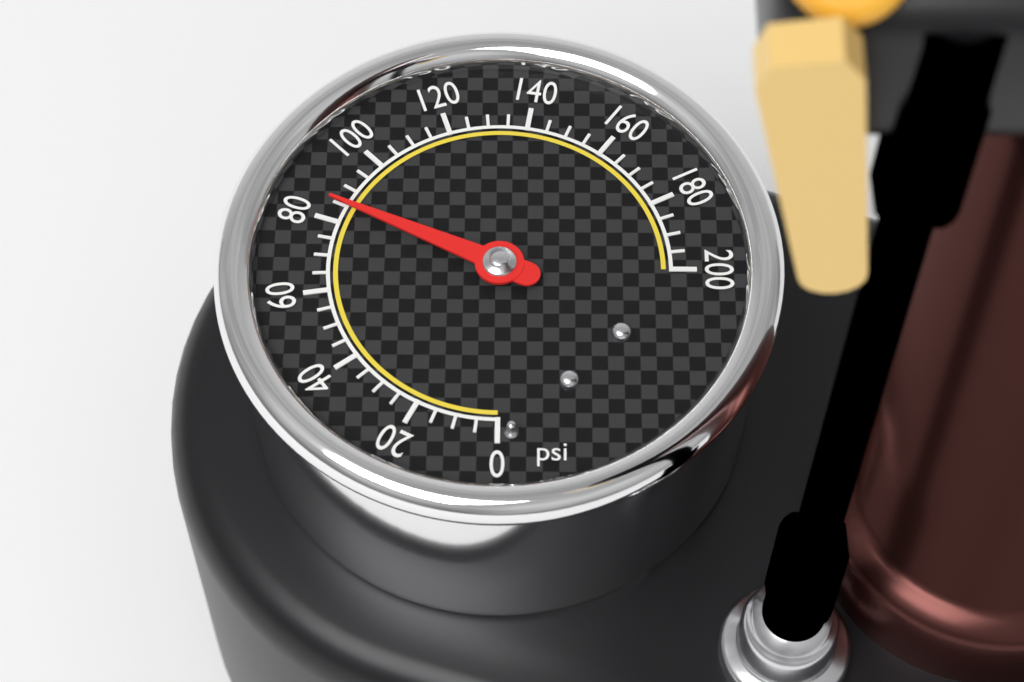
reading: 85 psi
